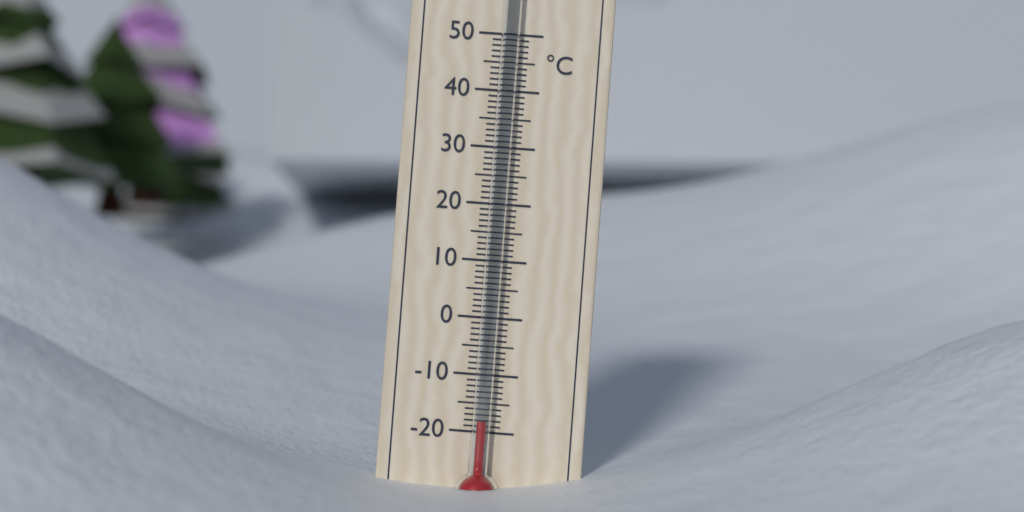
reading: -18 °C
